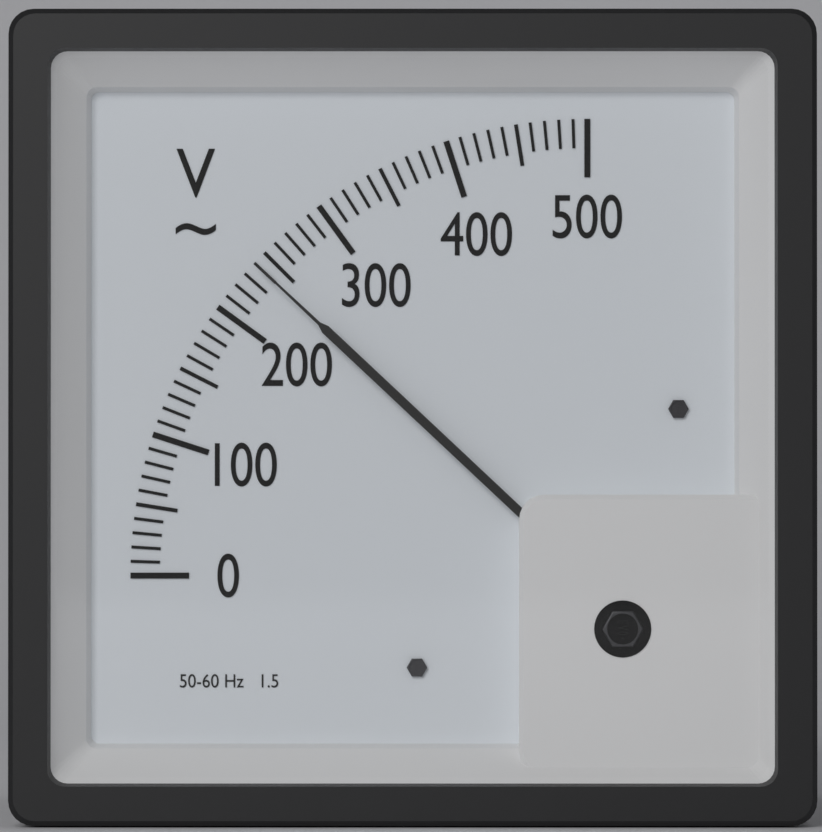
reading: 240 V
